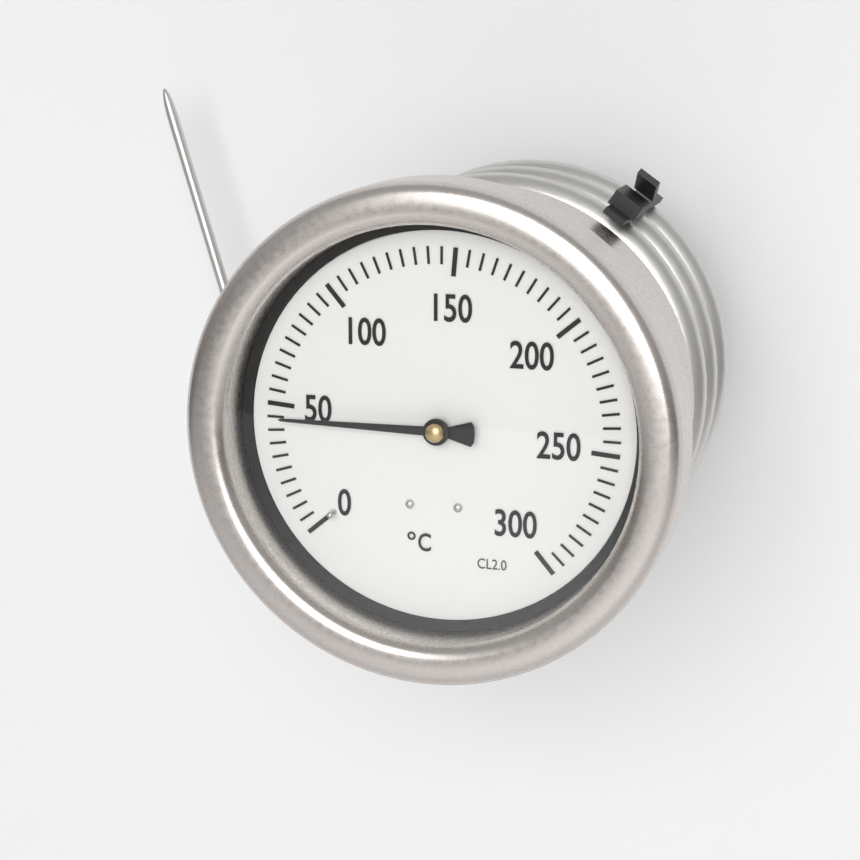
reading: 45 °C
